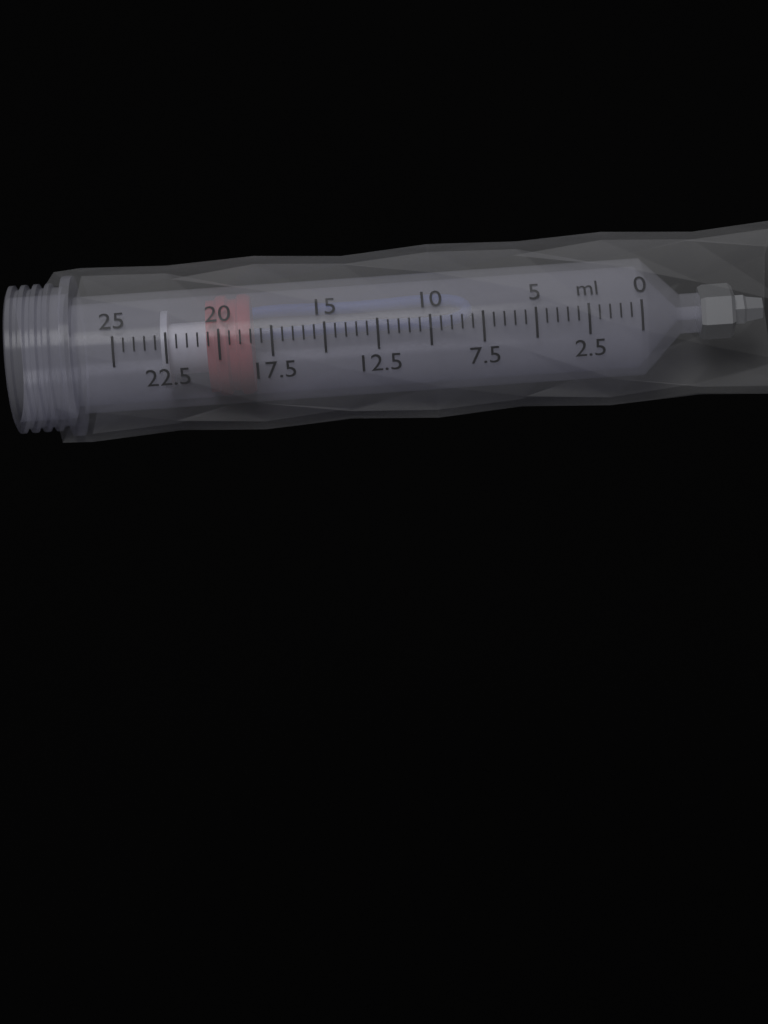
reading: 18.5 ml
